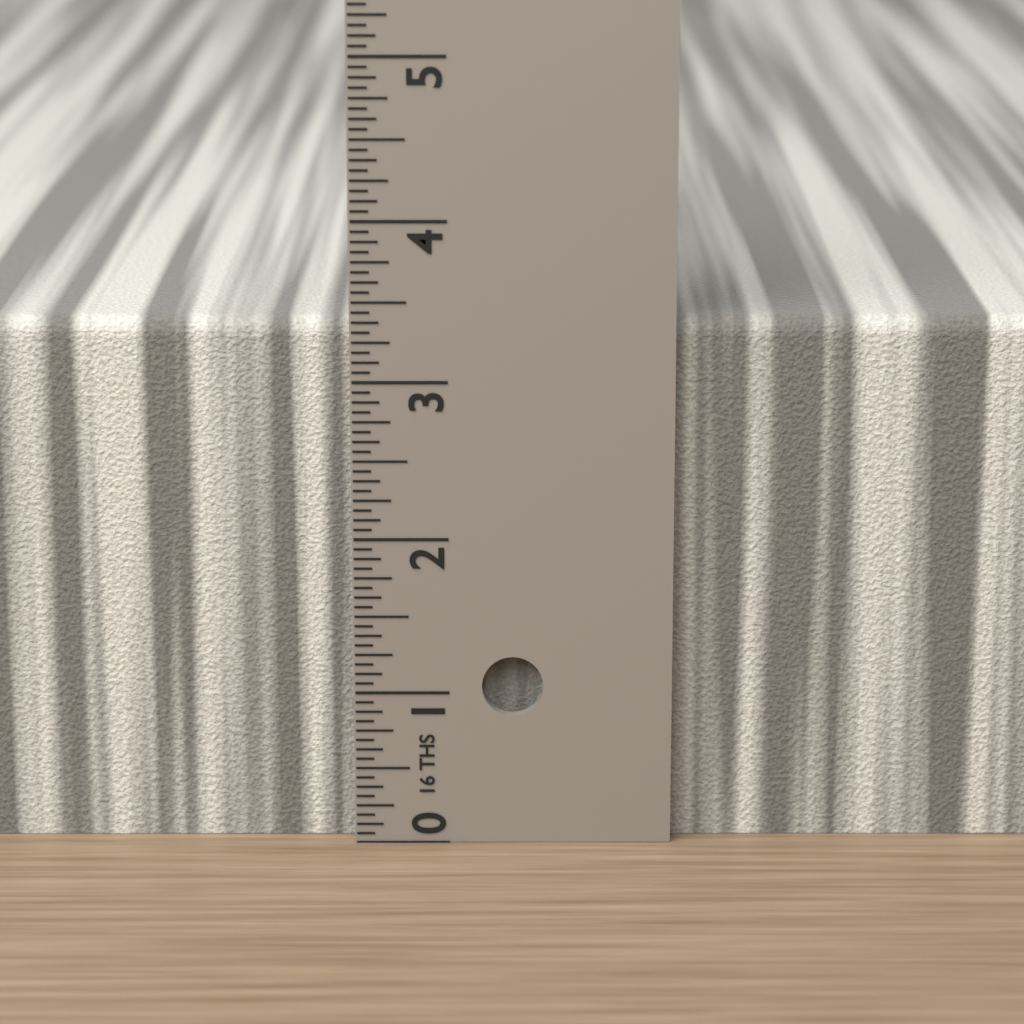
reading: 3.3750 in
